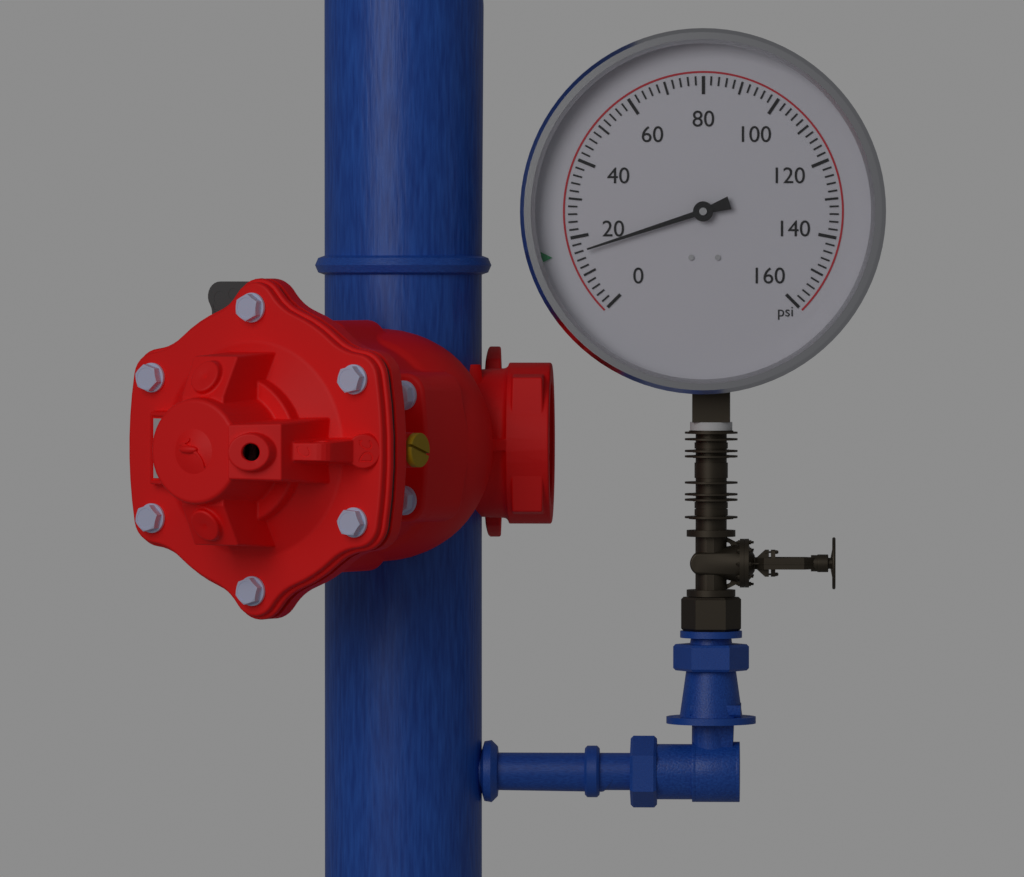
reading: 16 psi
